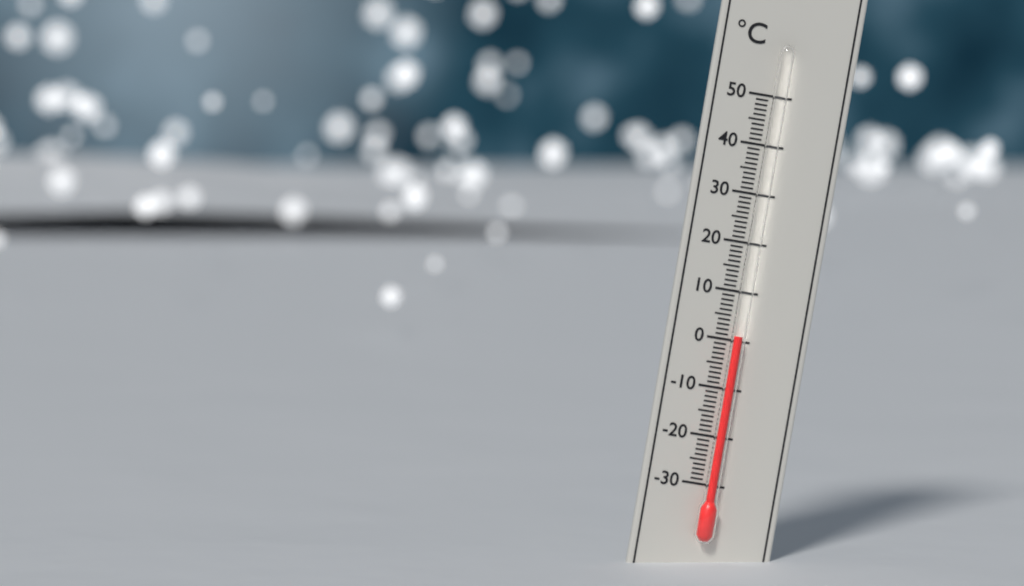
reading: 1 °C
